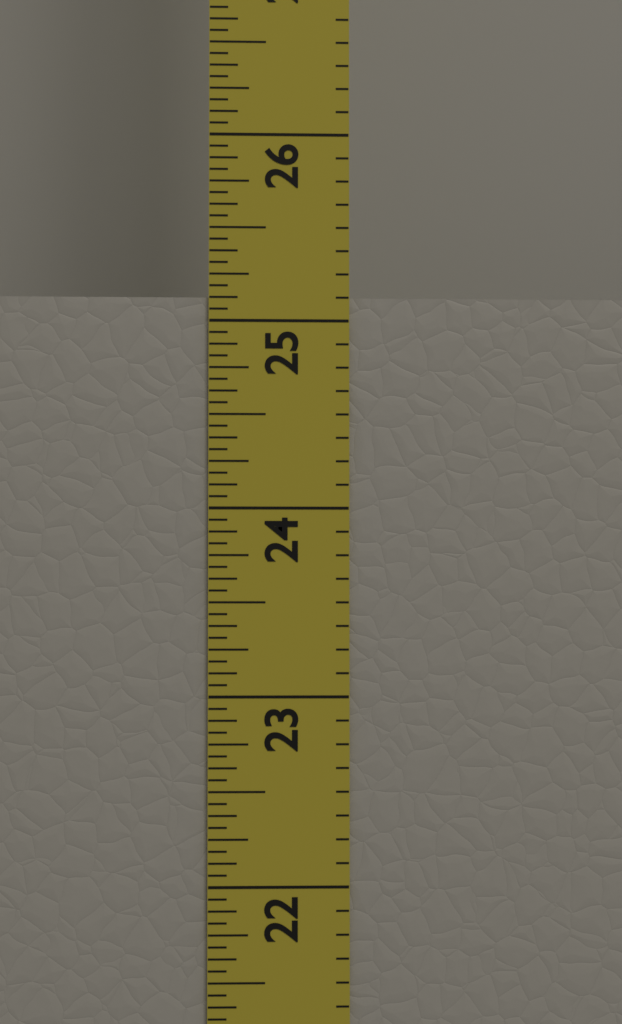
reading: 25.1250 in
